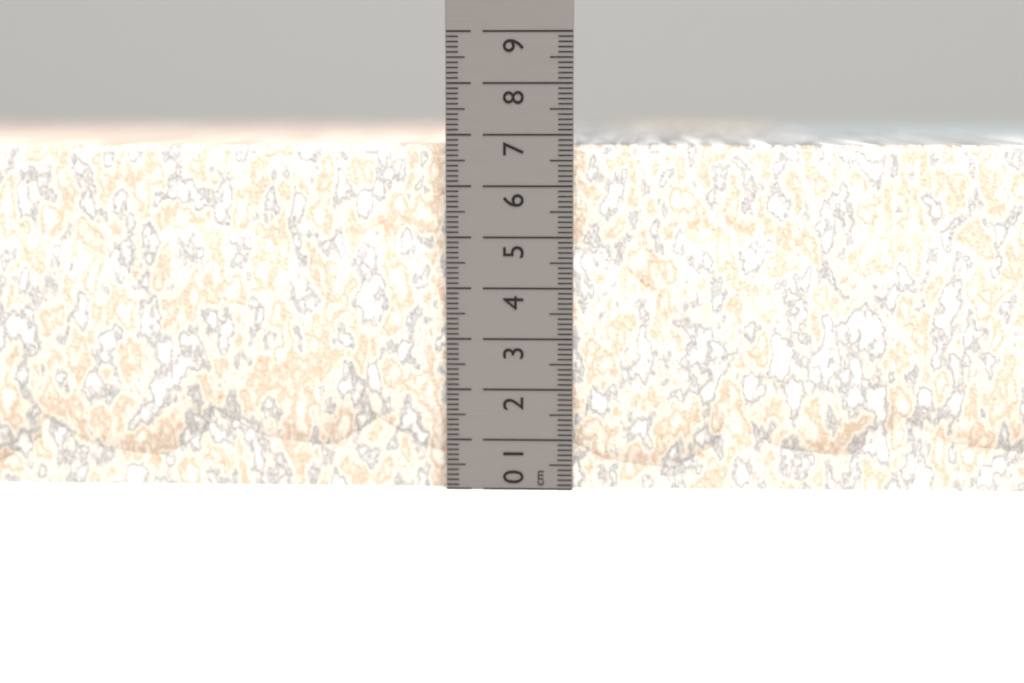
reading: 6.8 cm
